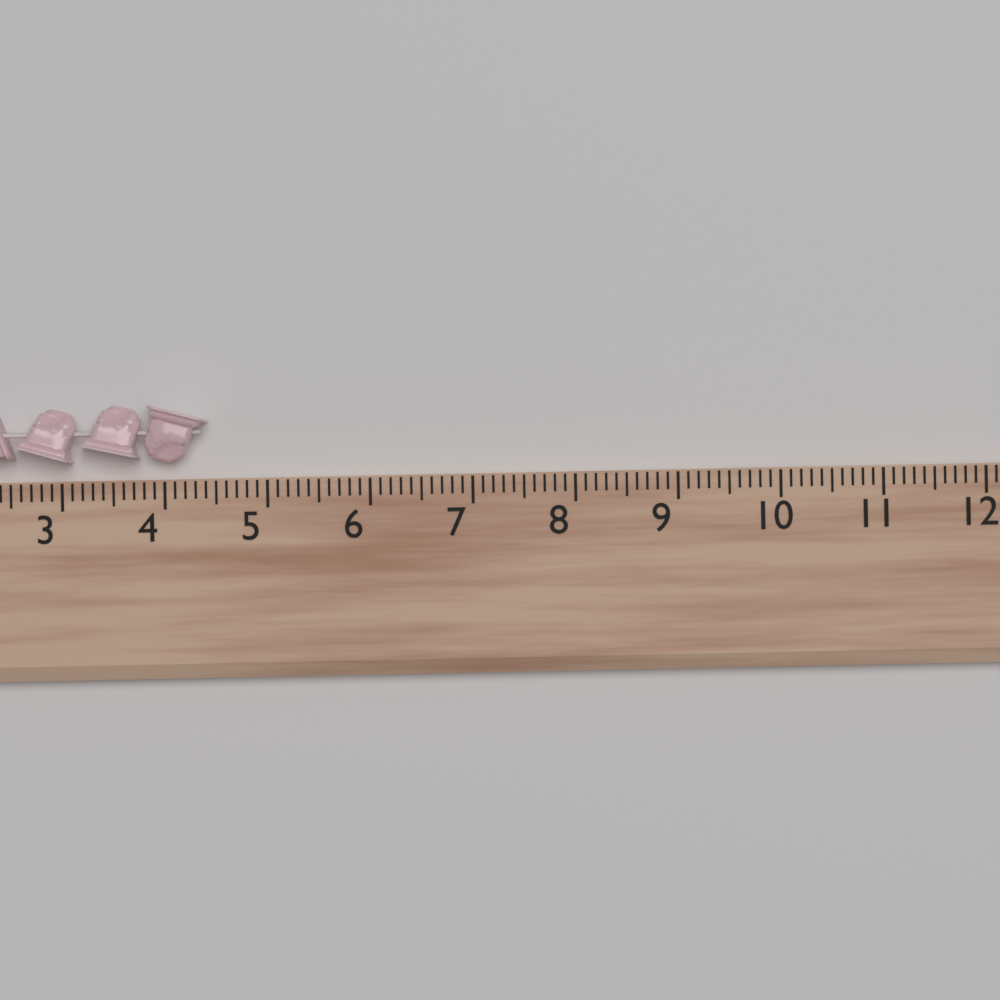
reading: 4.4 (no unit)
